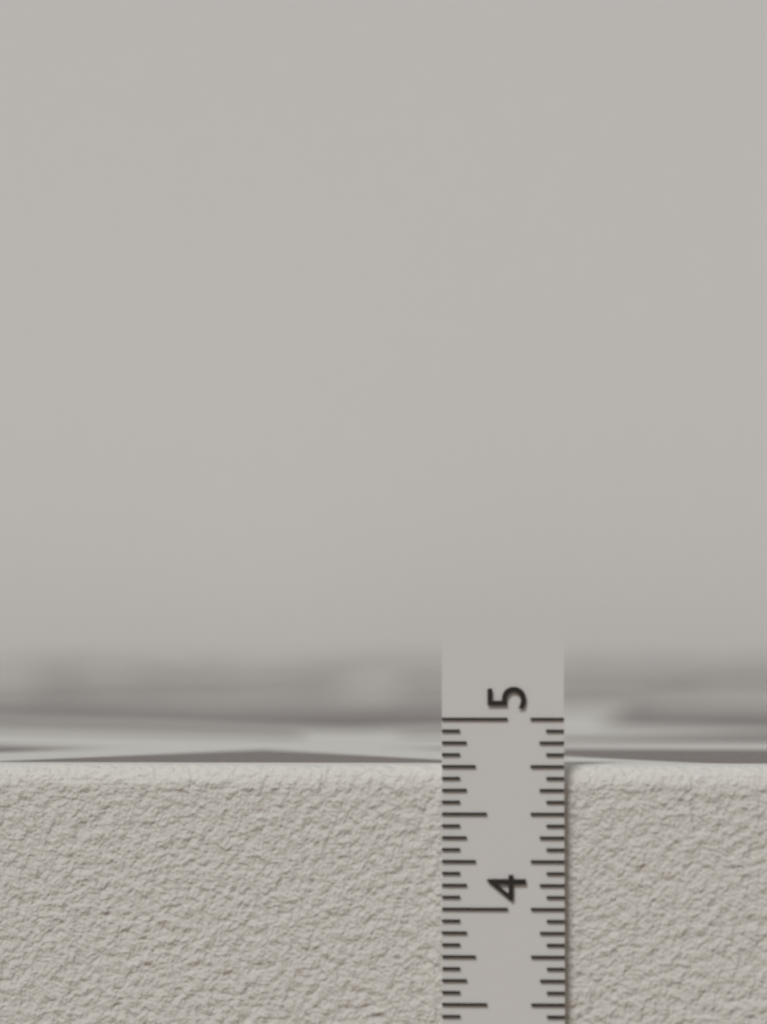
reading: 4.7500 in
